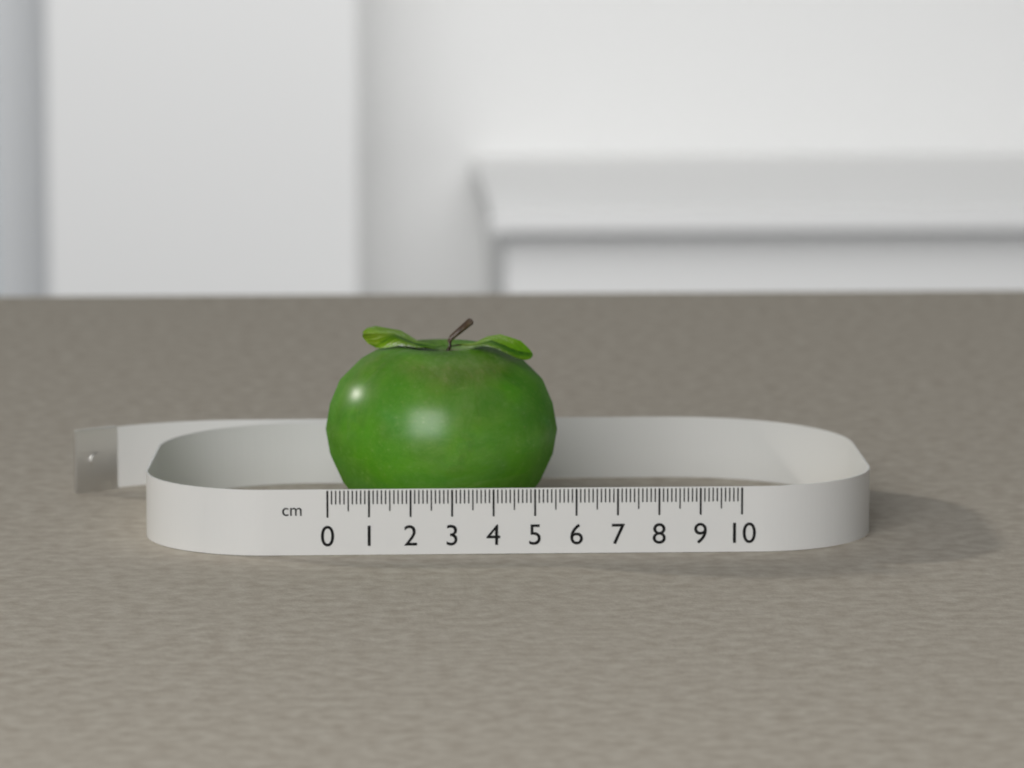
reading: 5.7 cm
